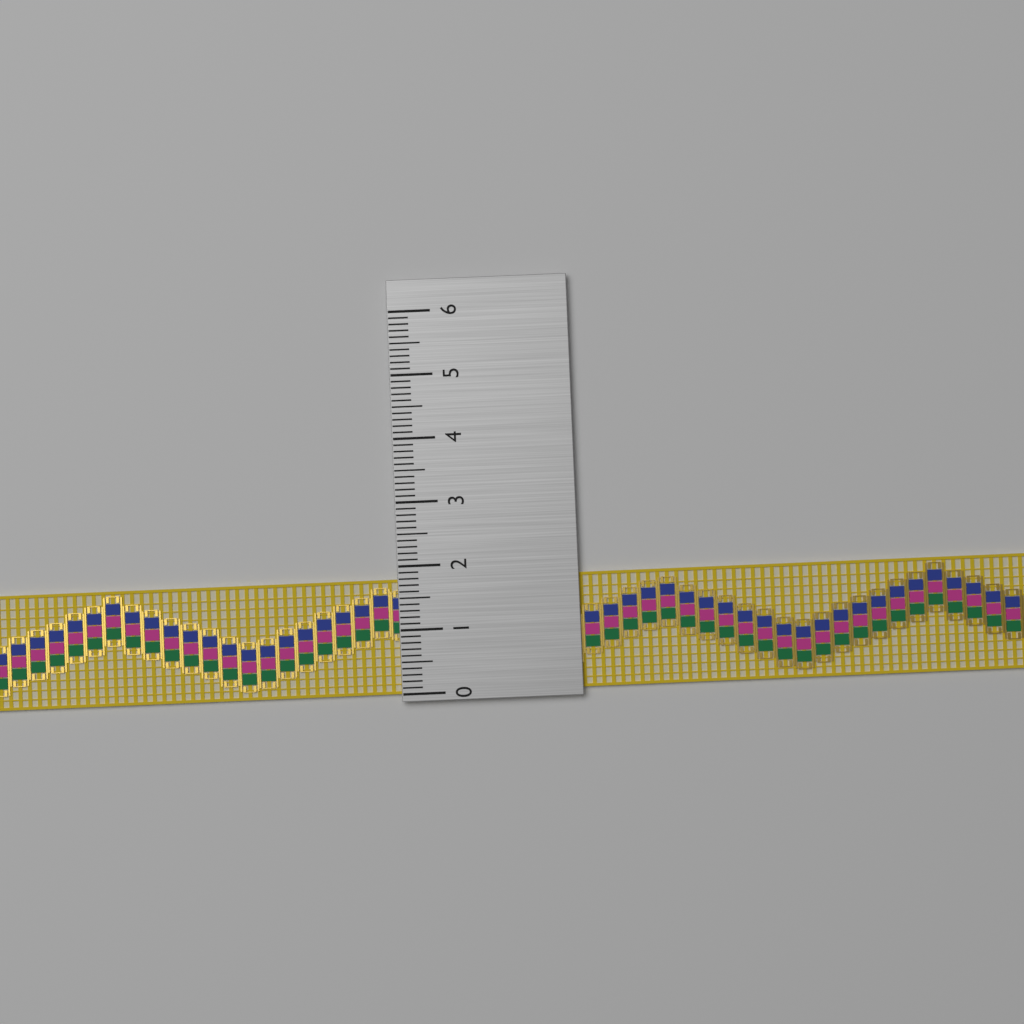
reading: 1.8 (no unit)
